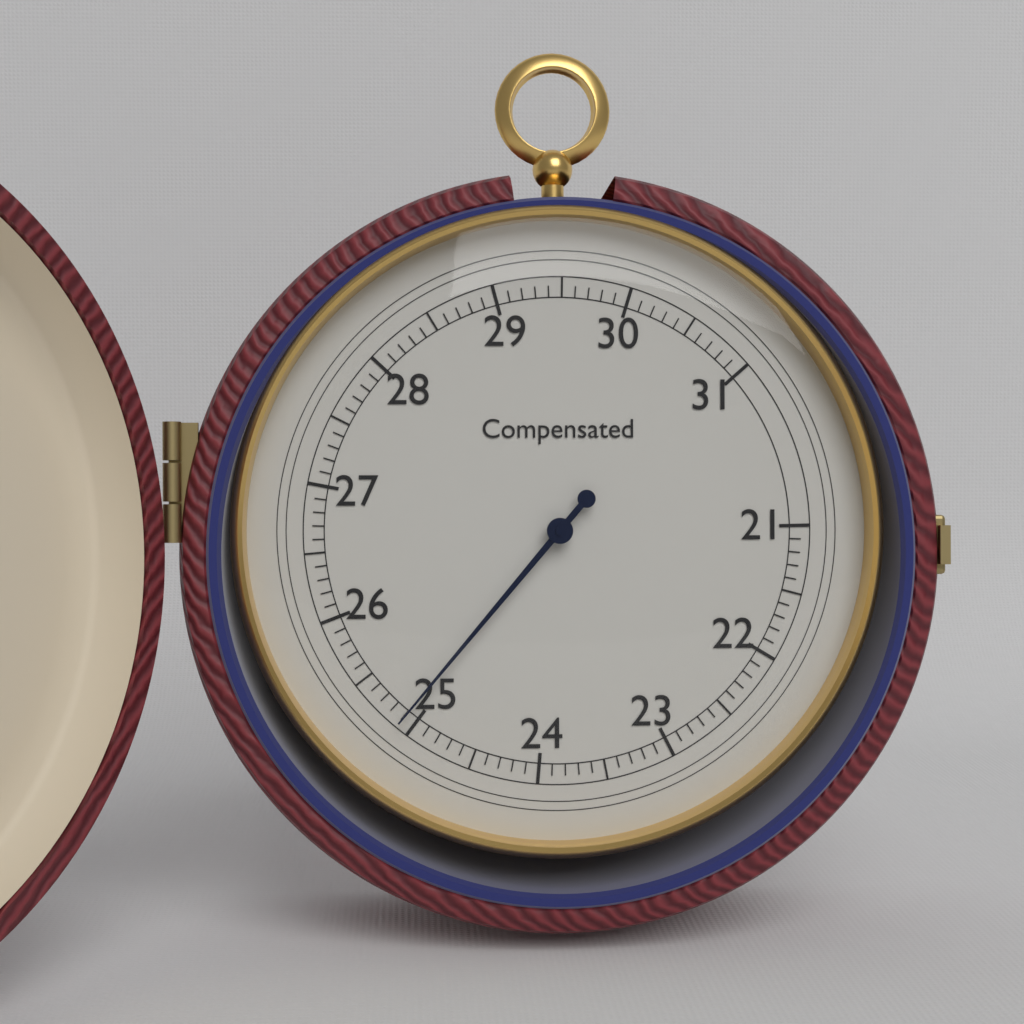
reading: 25.1 (no unit)
